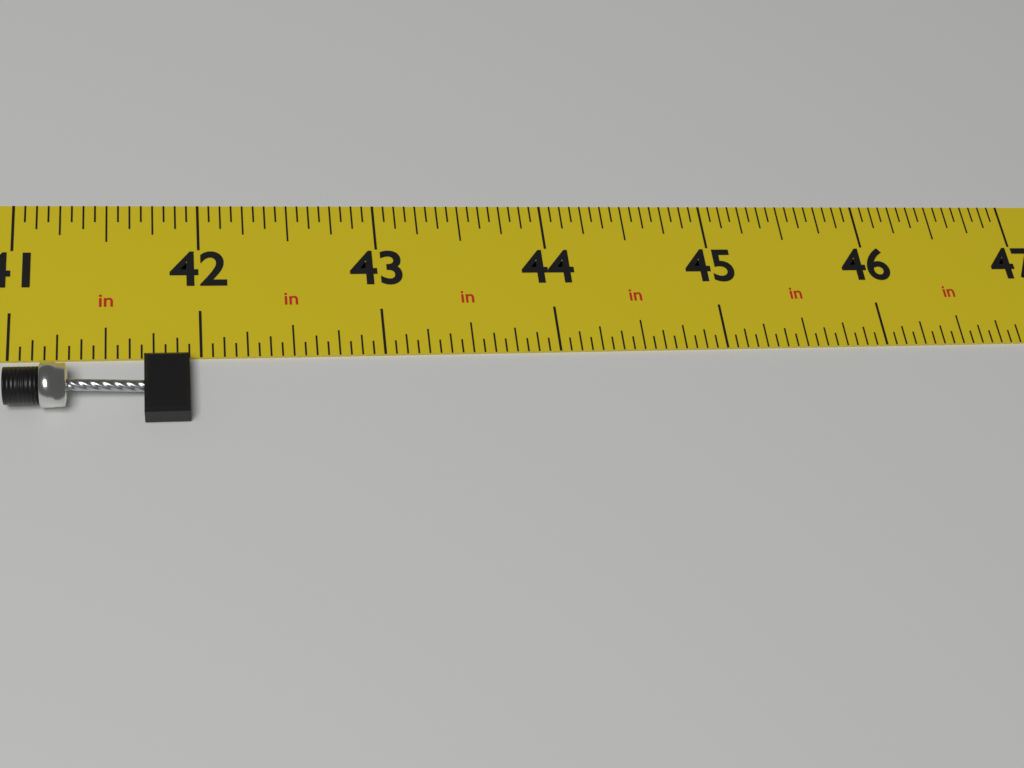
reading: 41.9375 in
